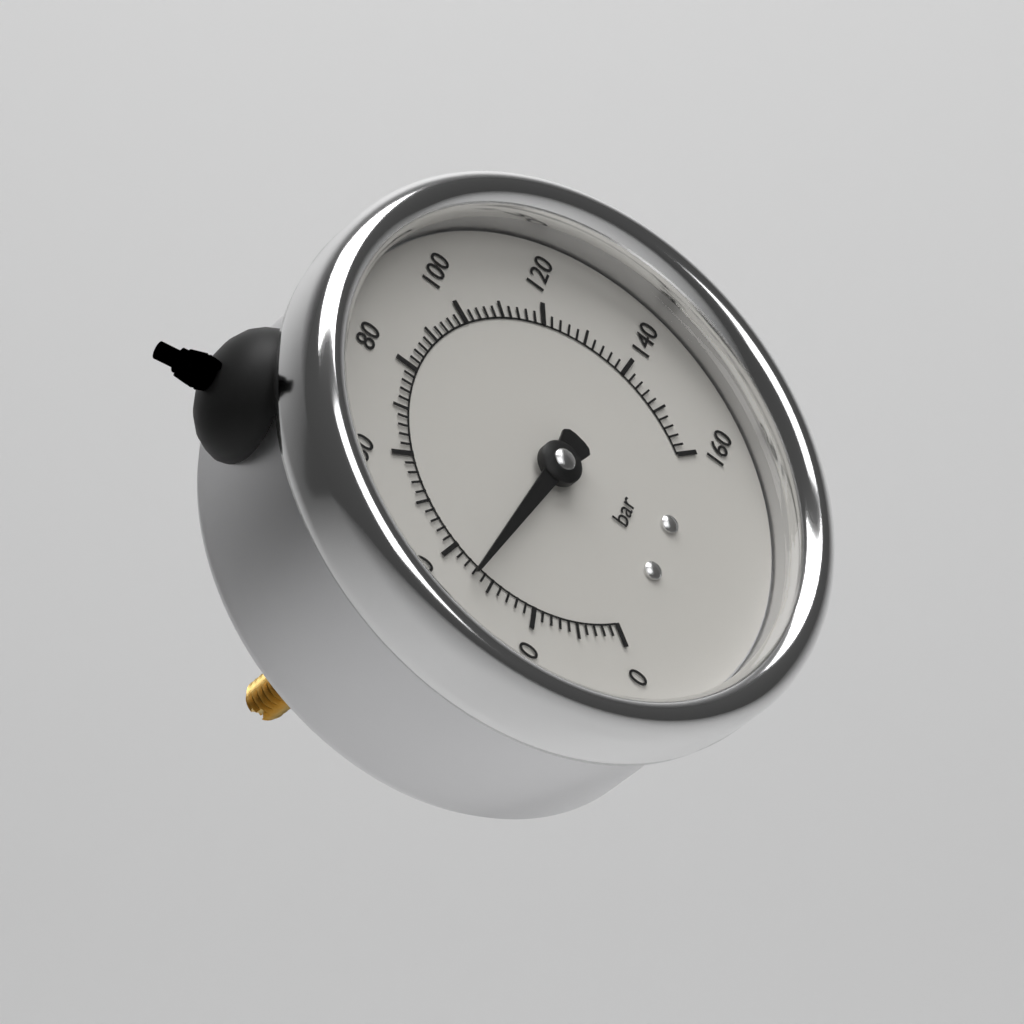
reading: 34 bar
